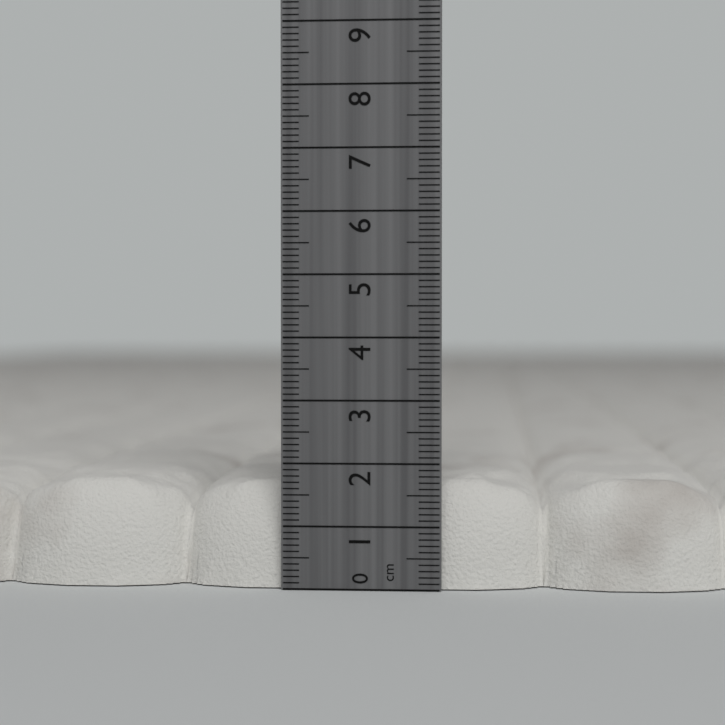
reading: 1.7 cm
